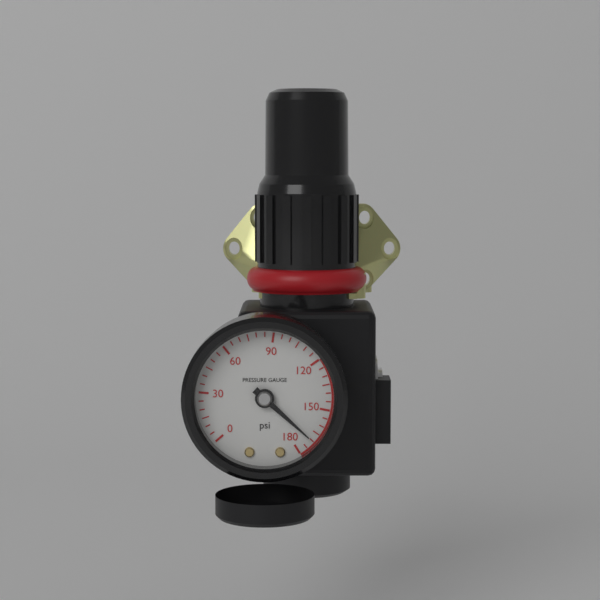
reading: 170 psi
